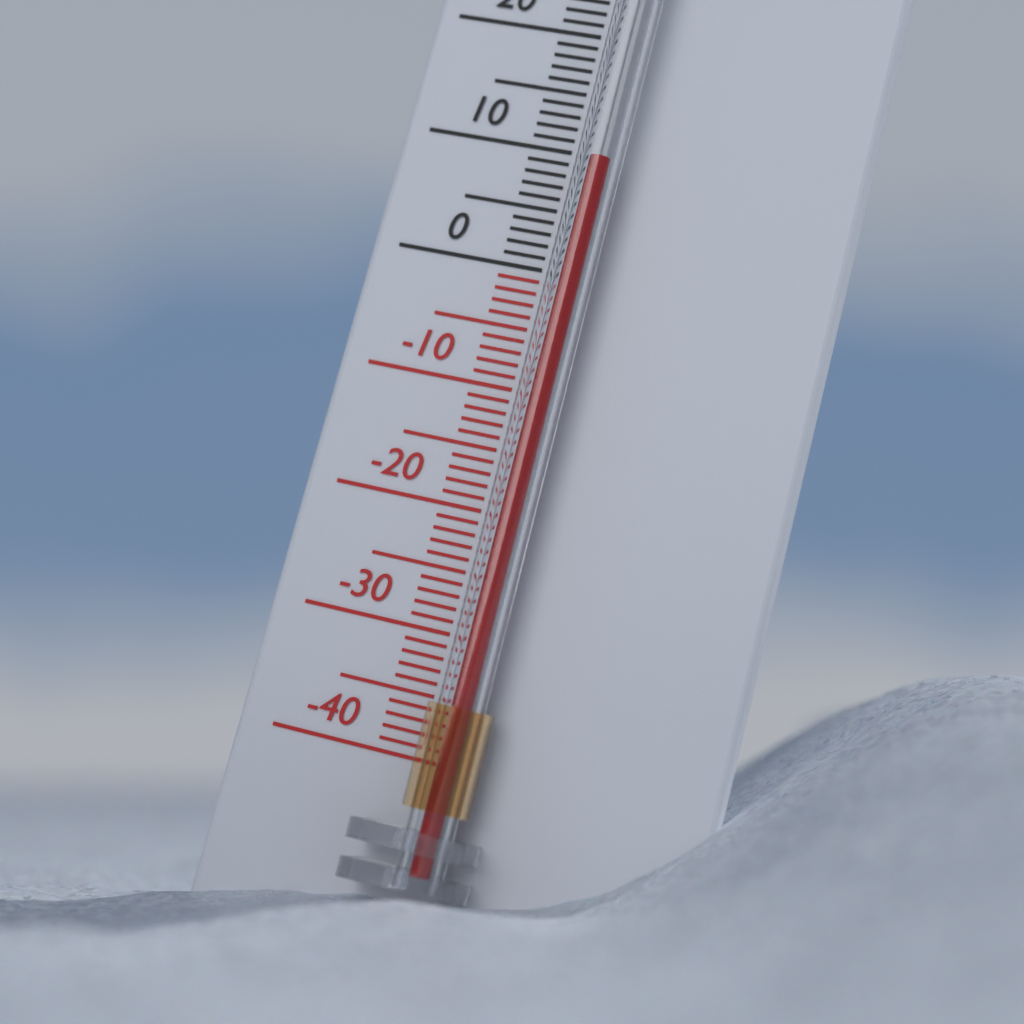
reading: 9 °C
